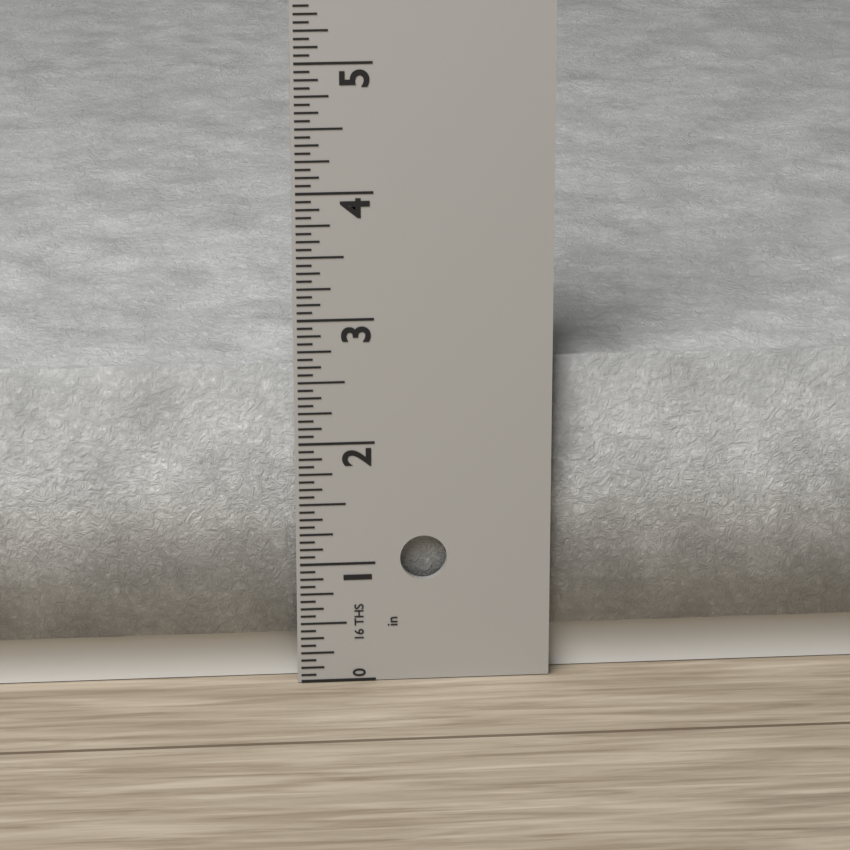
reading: 2.6250 in
